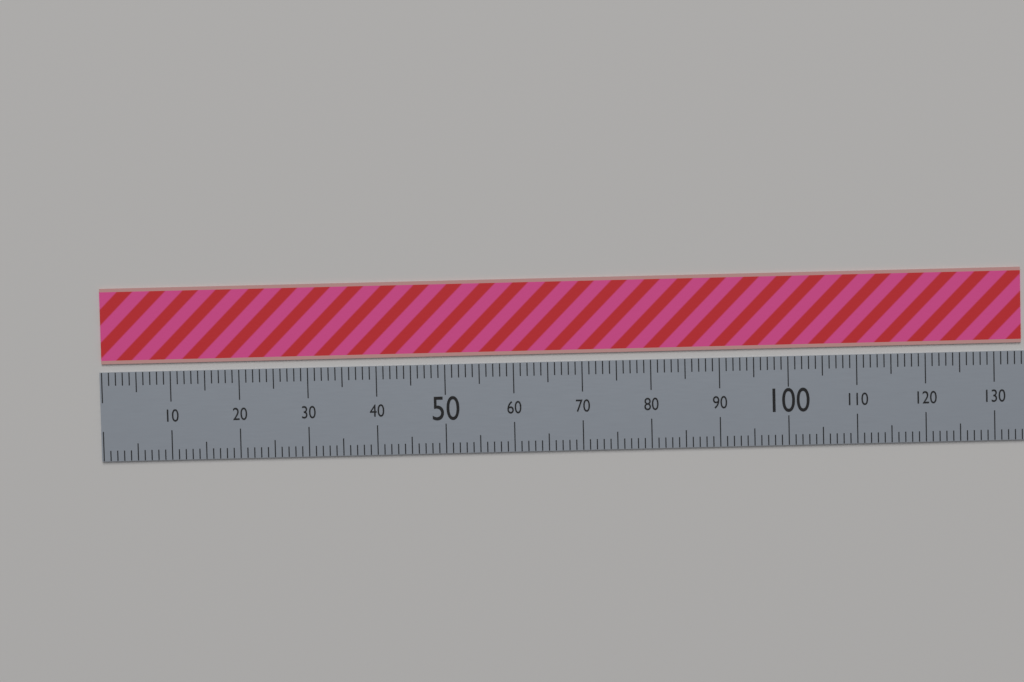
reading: 134 (no unit)
